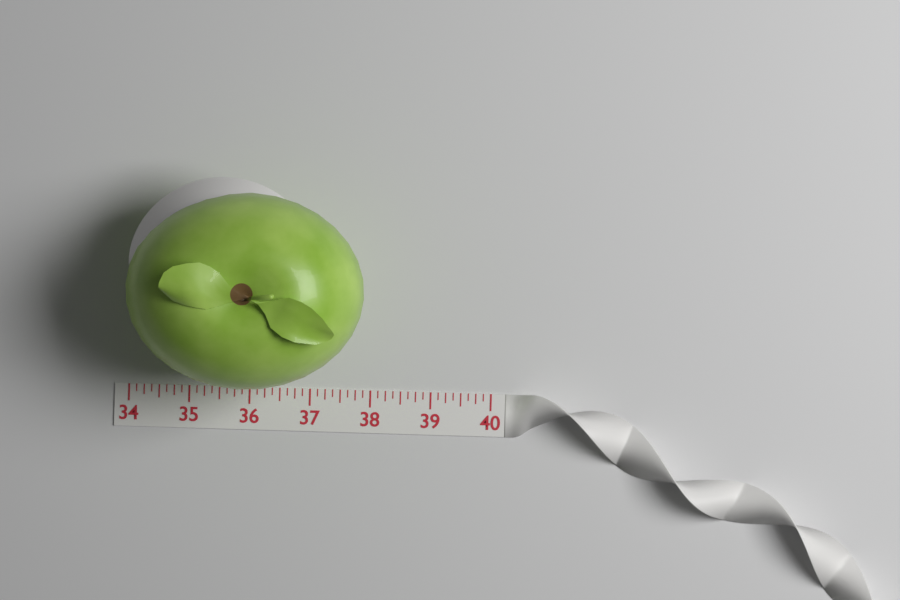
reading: 37.875 (no unit)
